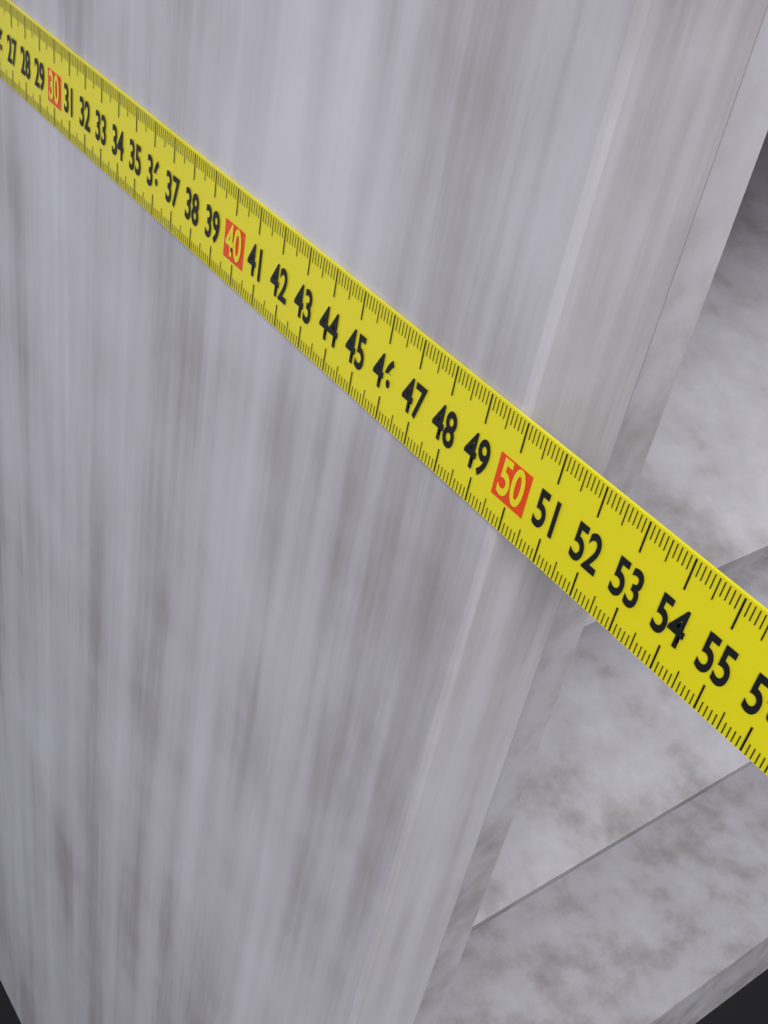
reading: 49.8 cm
